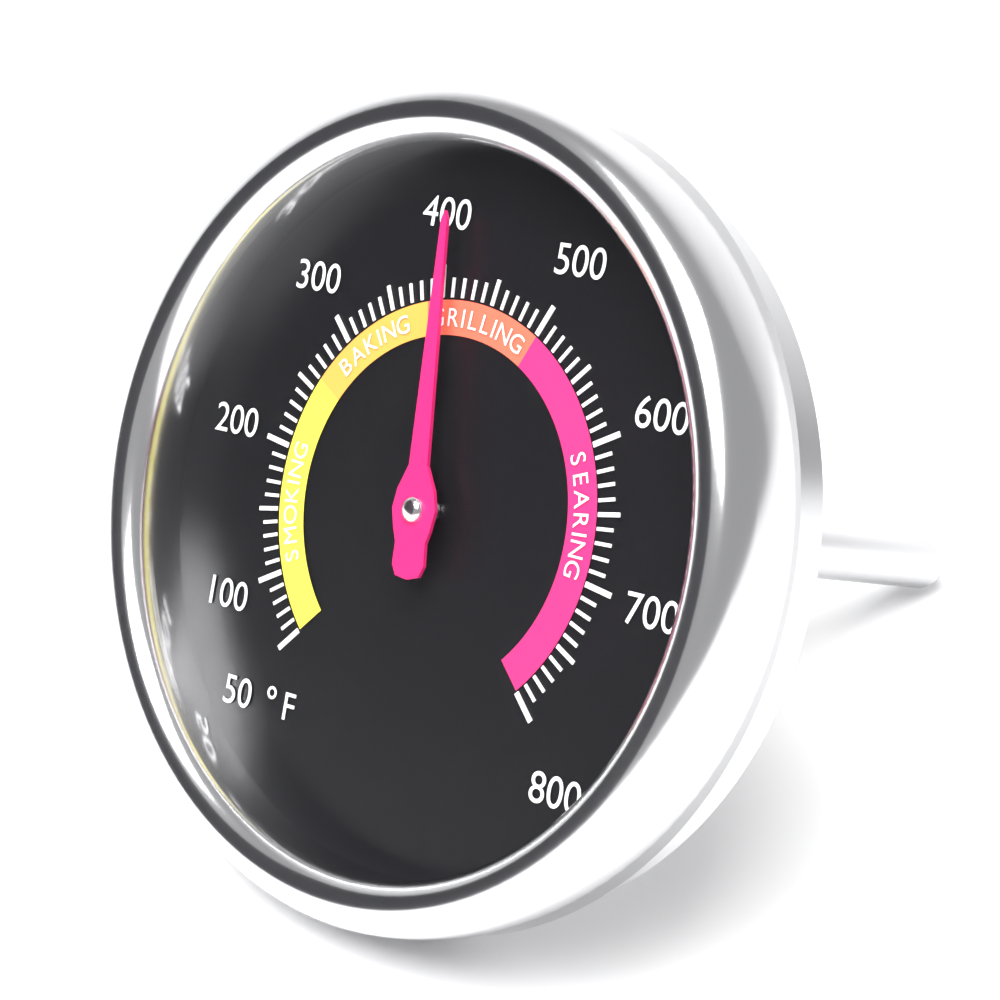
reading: 410 °F
